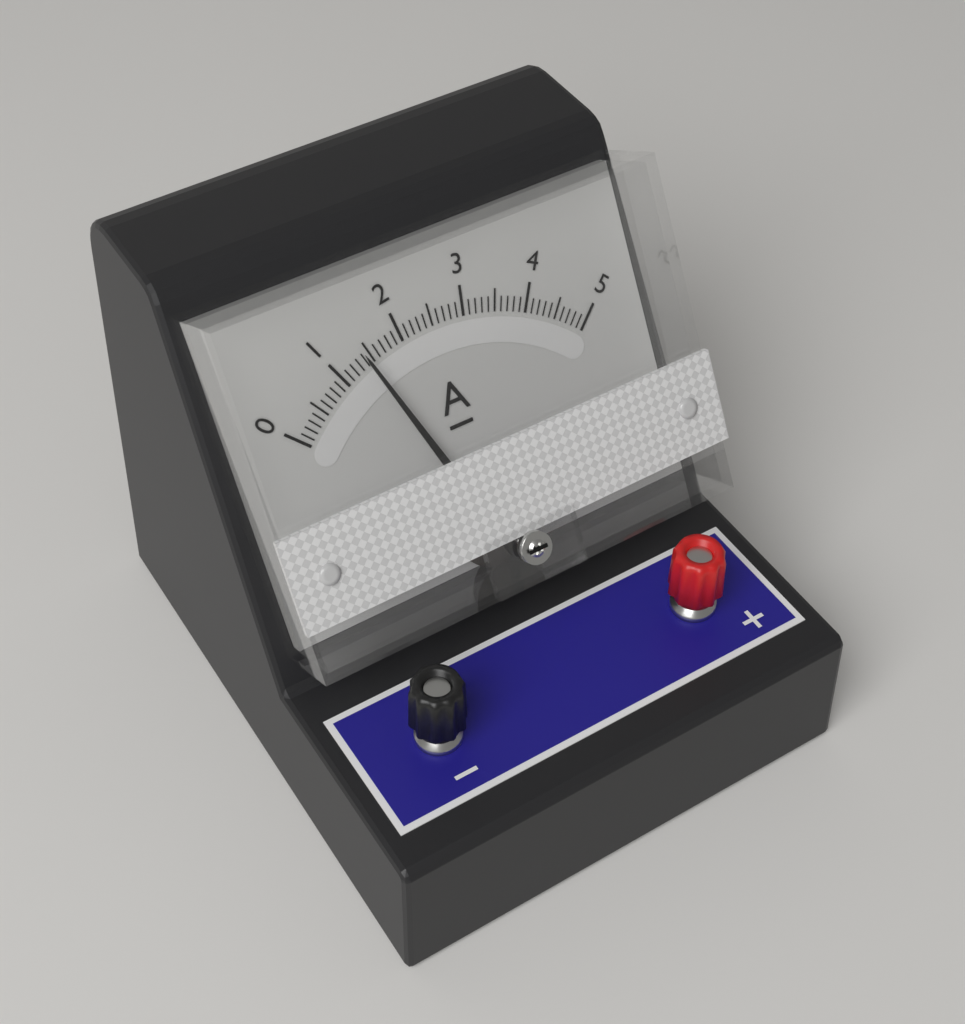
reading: 1.4 A
